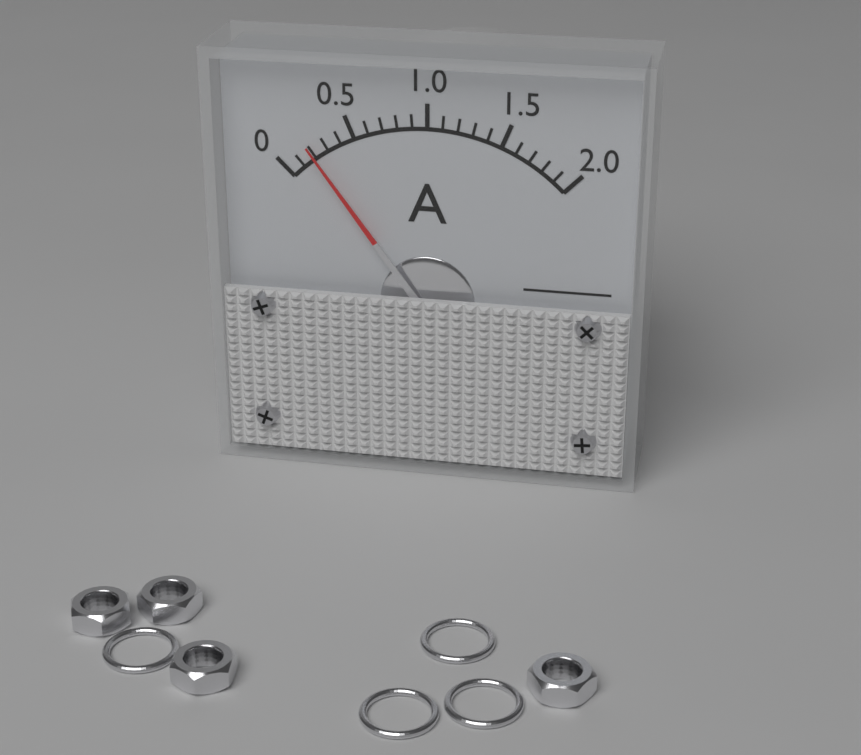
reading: 0.2 A
